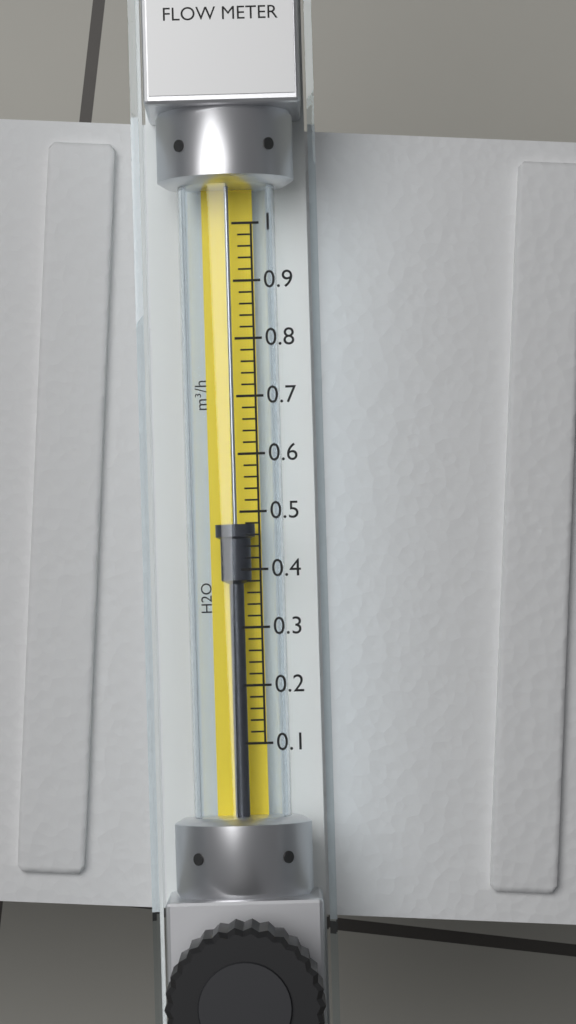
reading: 0.48 m³/h
